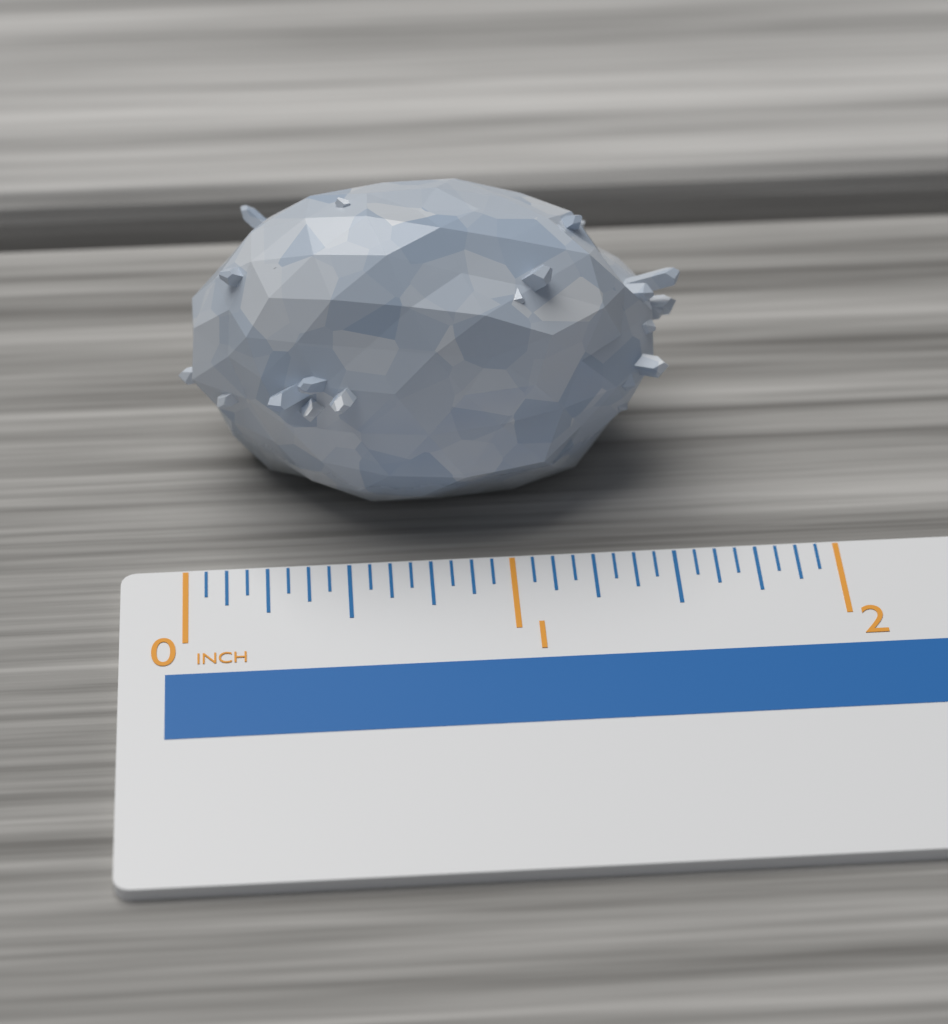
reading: 1.5625 inch
